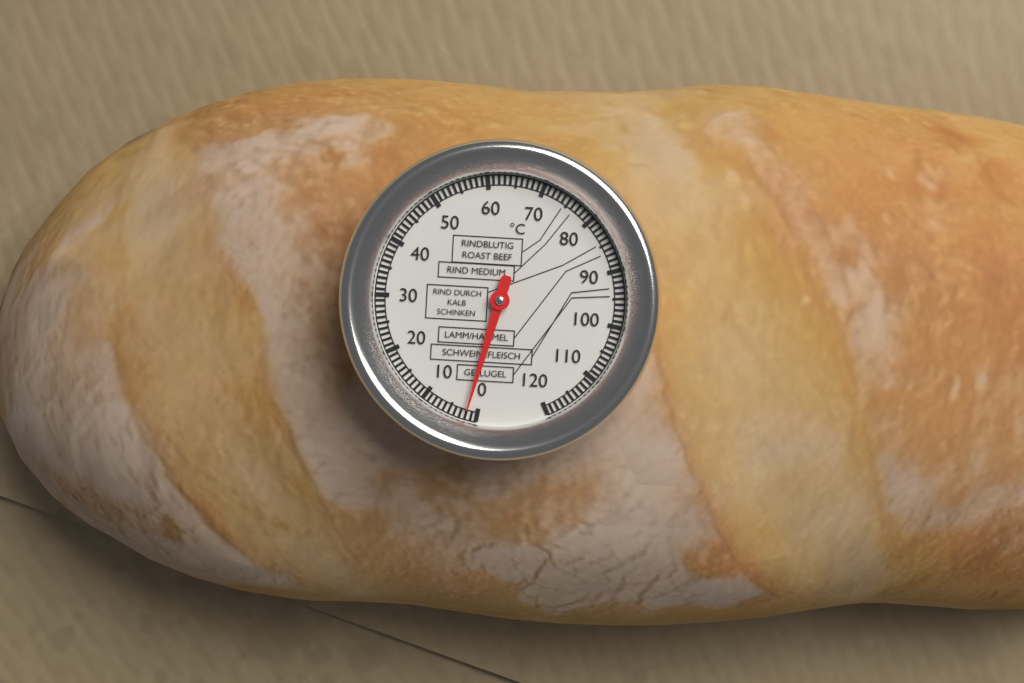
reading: 2 °C
